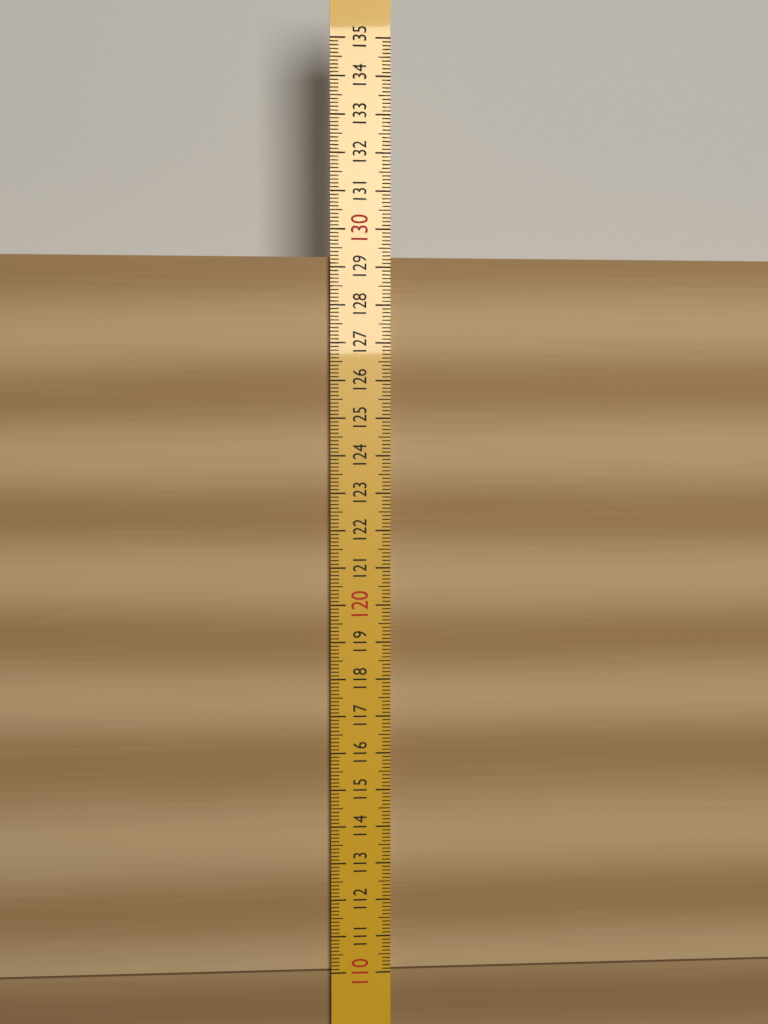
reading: 129.3 (no unit)
